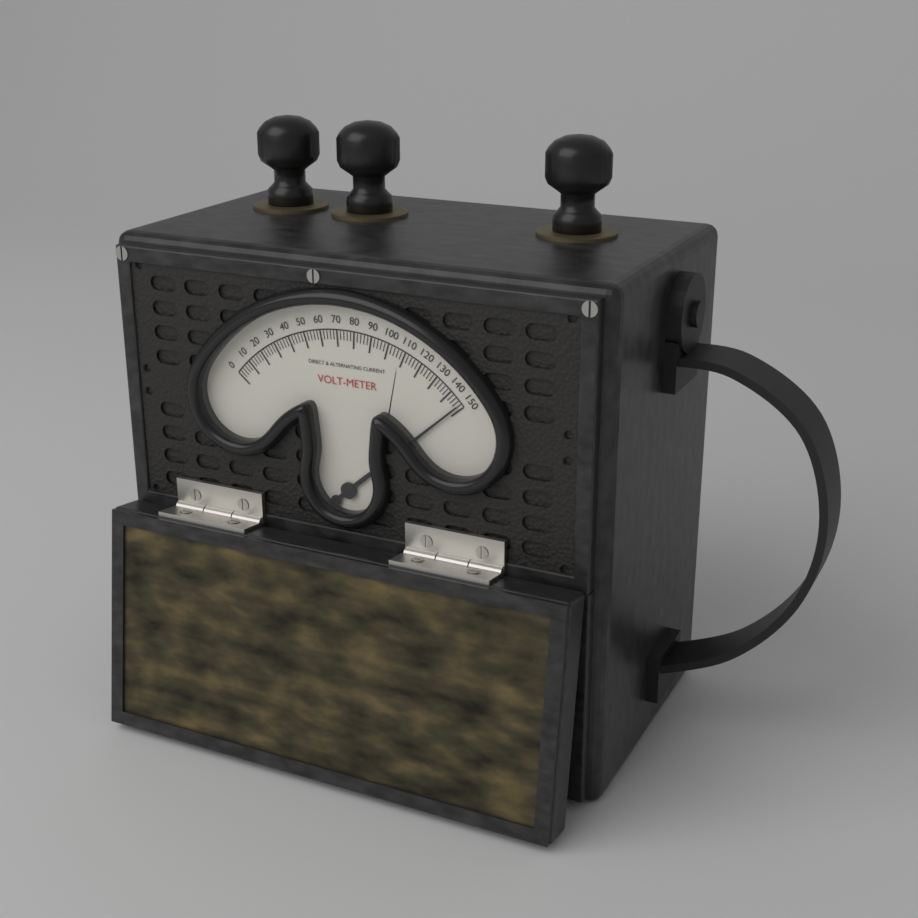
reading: 148 V
